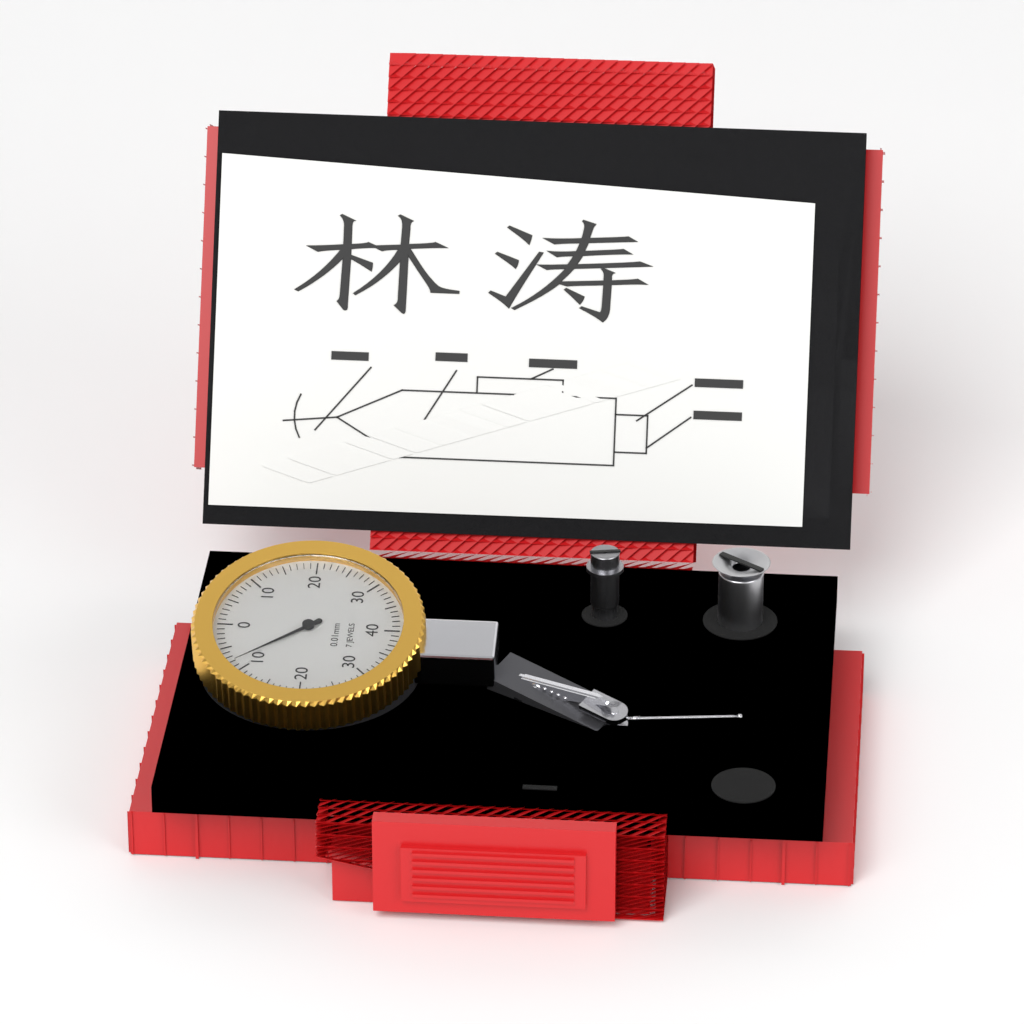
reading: 8 0.01mm
